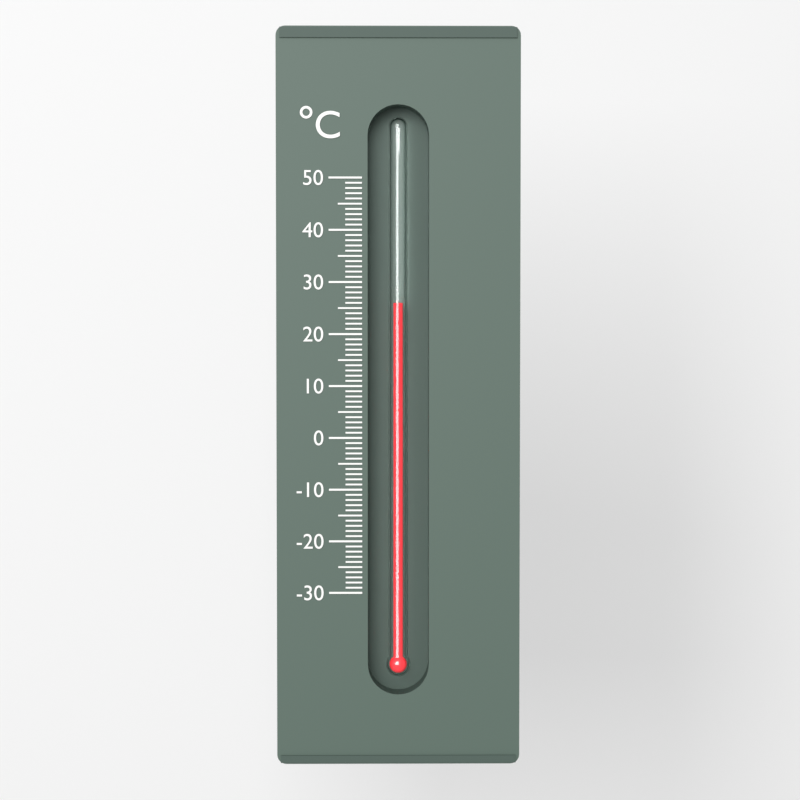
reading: 26 °C
